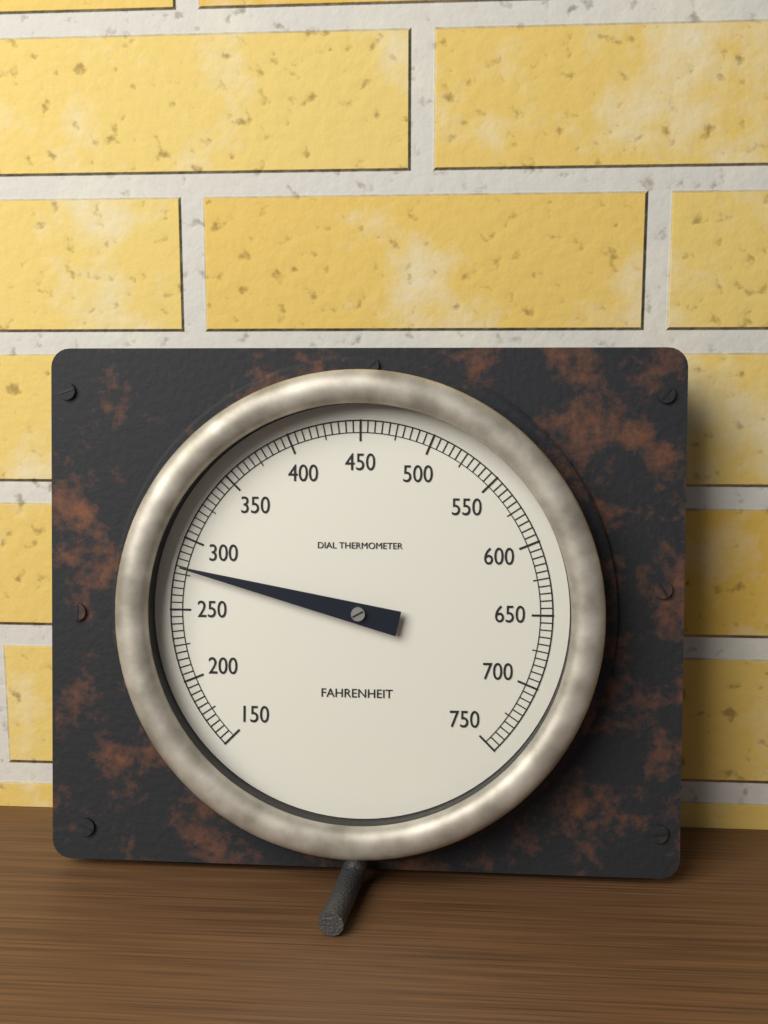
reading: 280 °F
